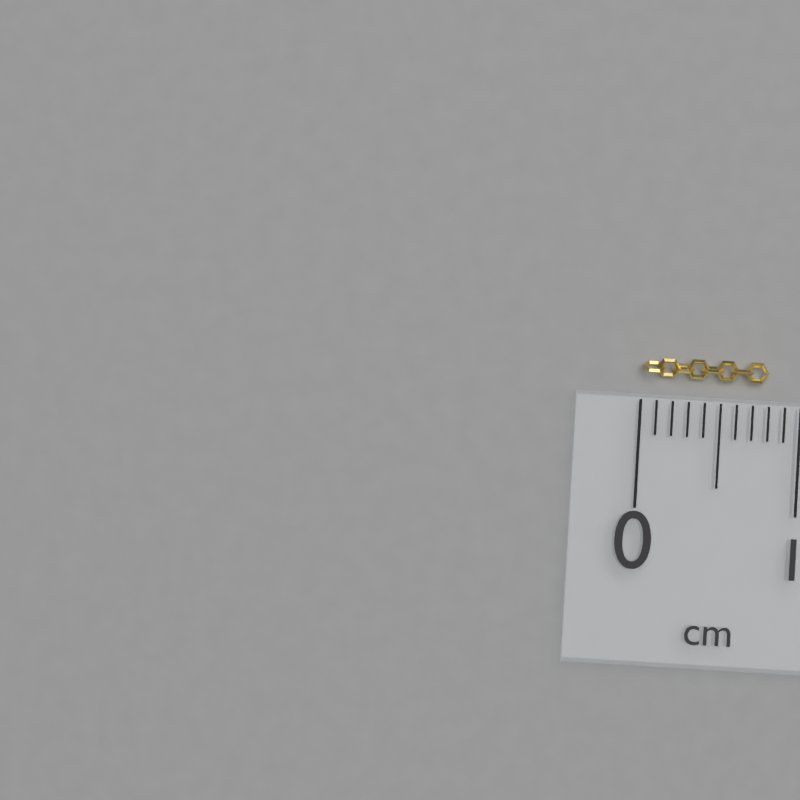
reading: 0.8 cm
